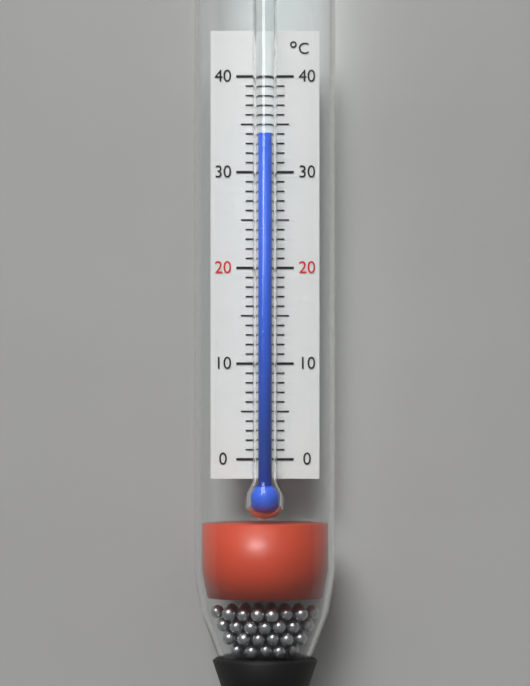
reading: 34 °C
